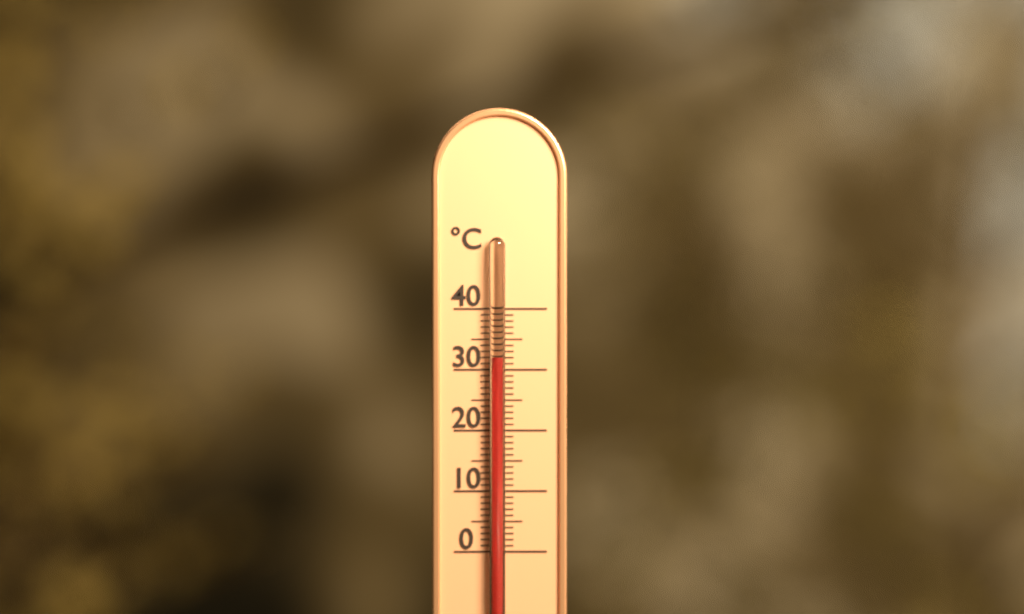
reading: 32 °C
